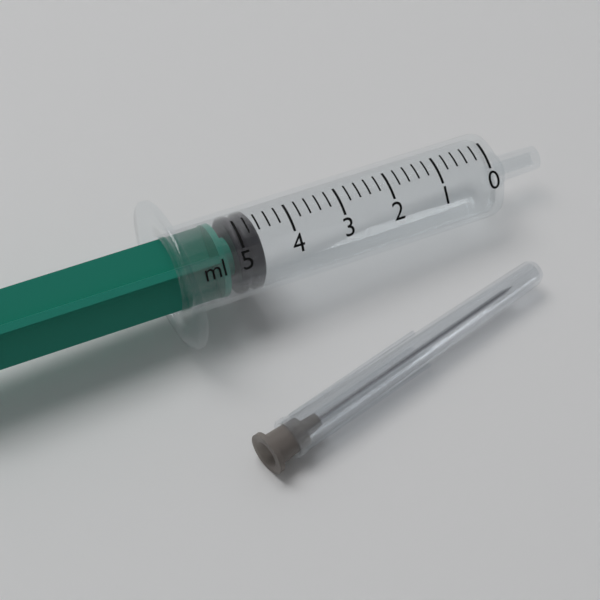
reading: 4.6 ml
